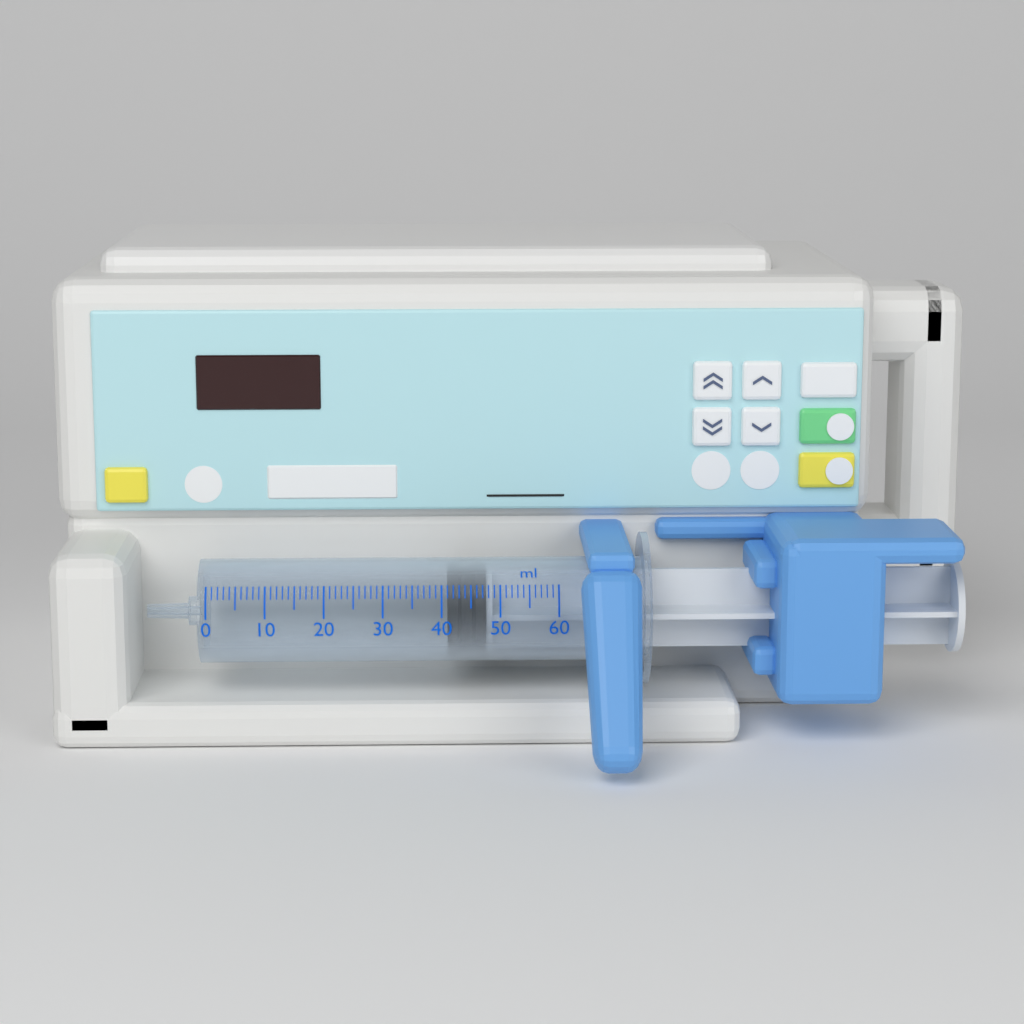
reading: 41 ml
